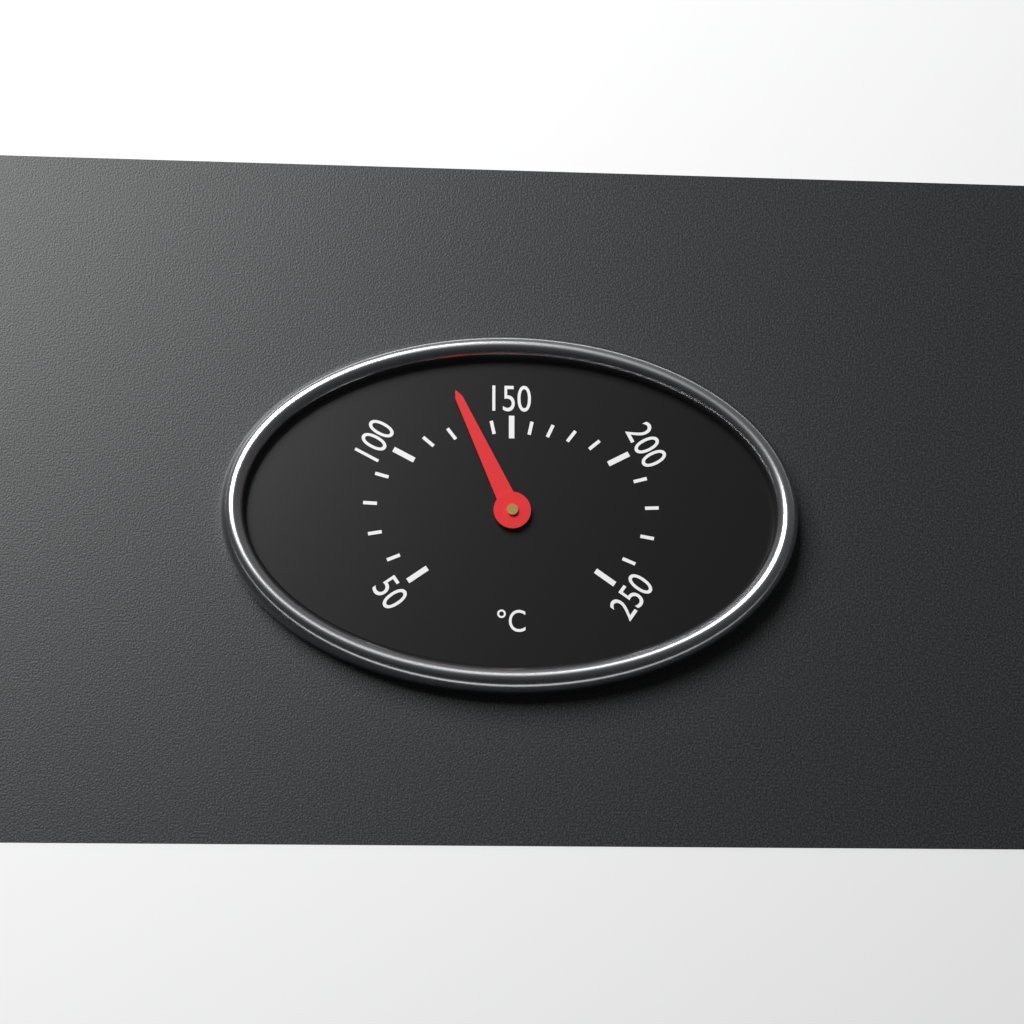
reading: 130 °C
